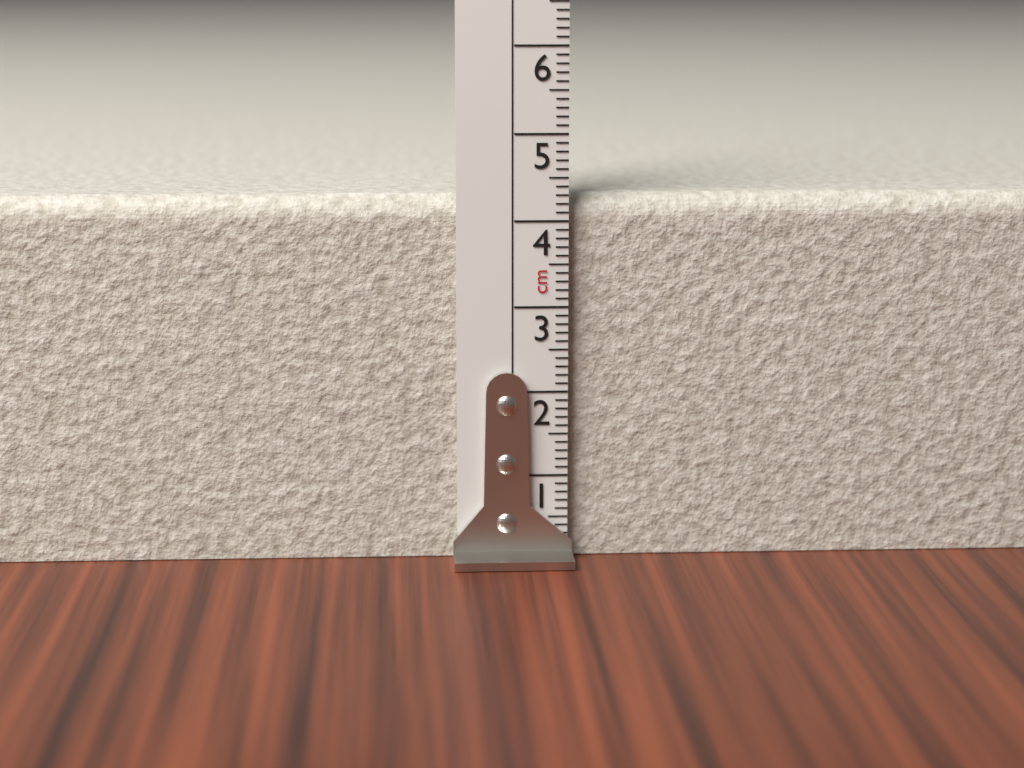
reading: 4.3 cm
